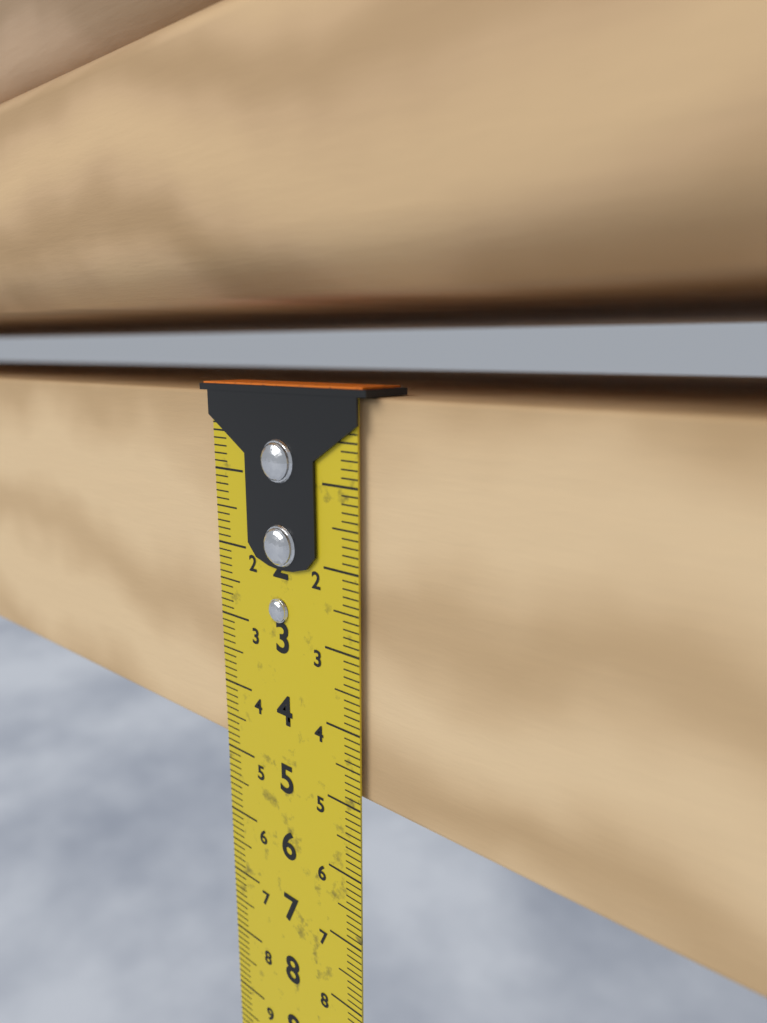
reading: 4.9 cm
